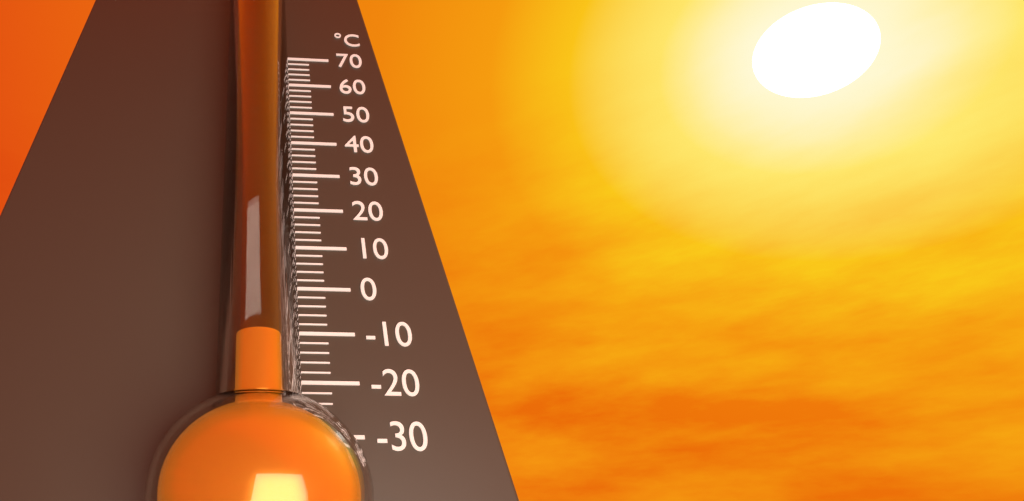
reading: -14 °C
